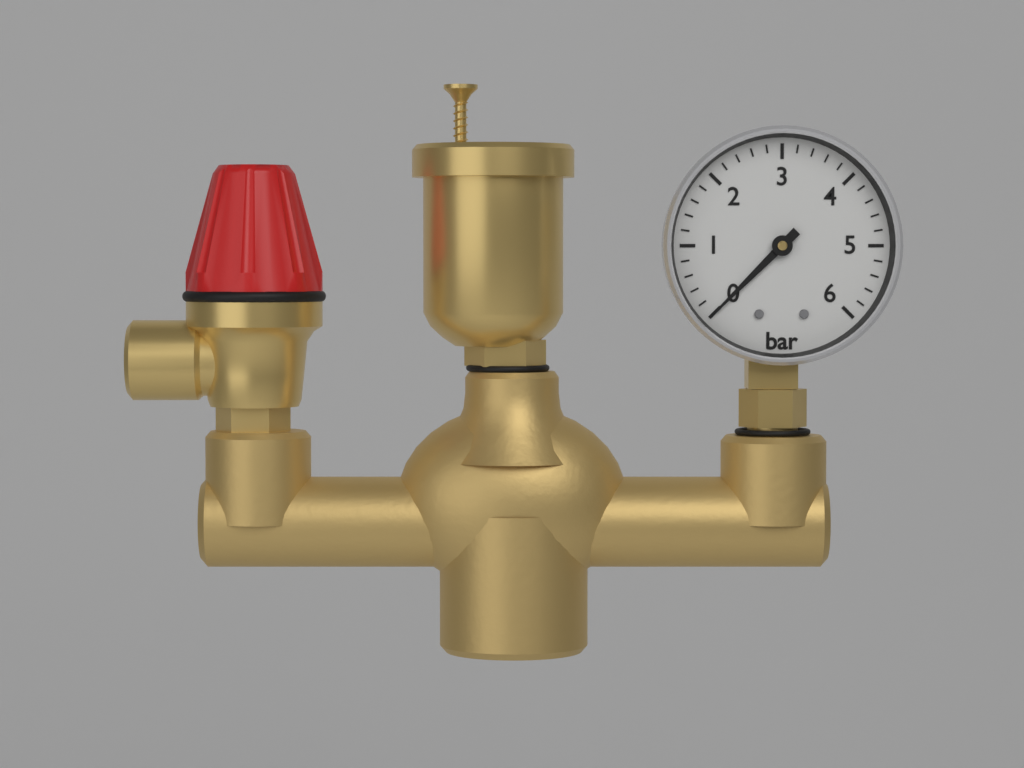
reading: 0.0 bar
